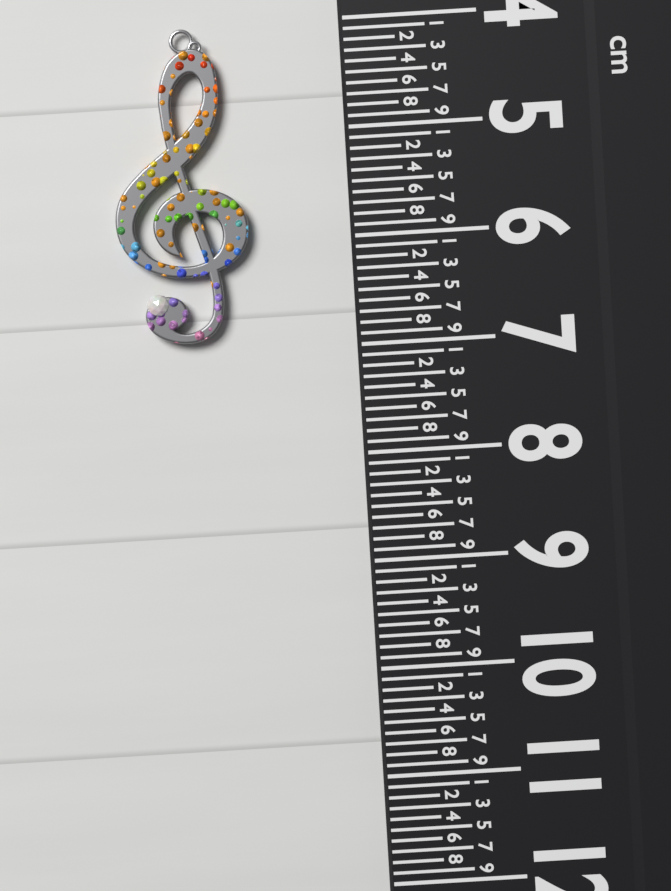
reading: 6.9 cm
